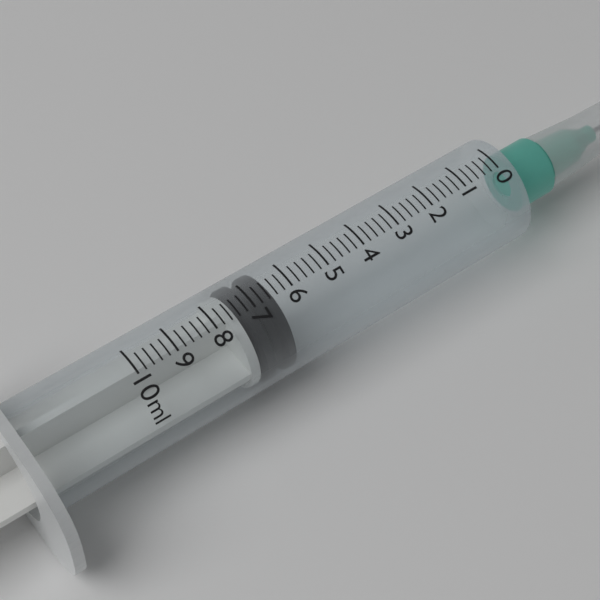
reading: 6.4 ml
